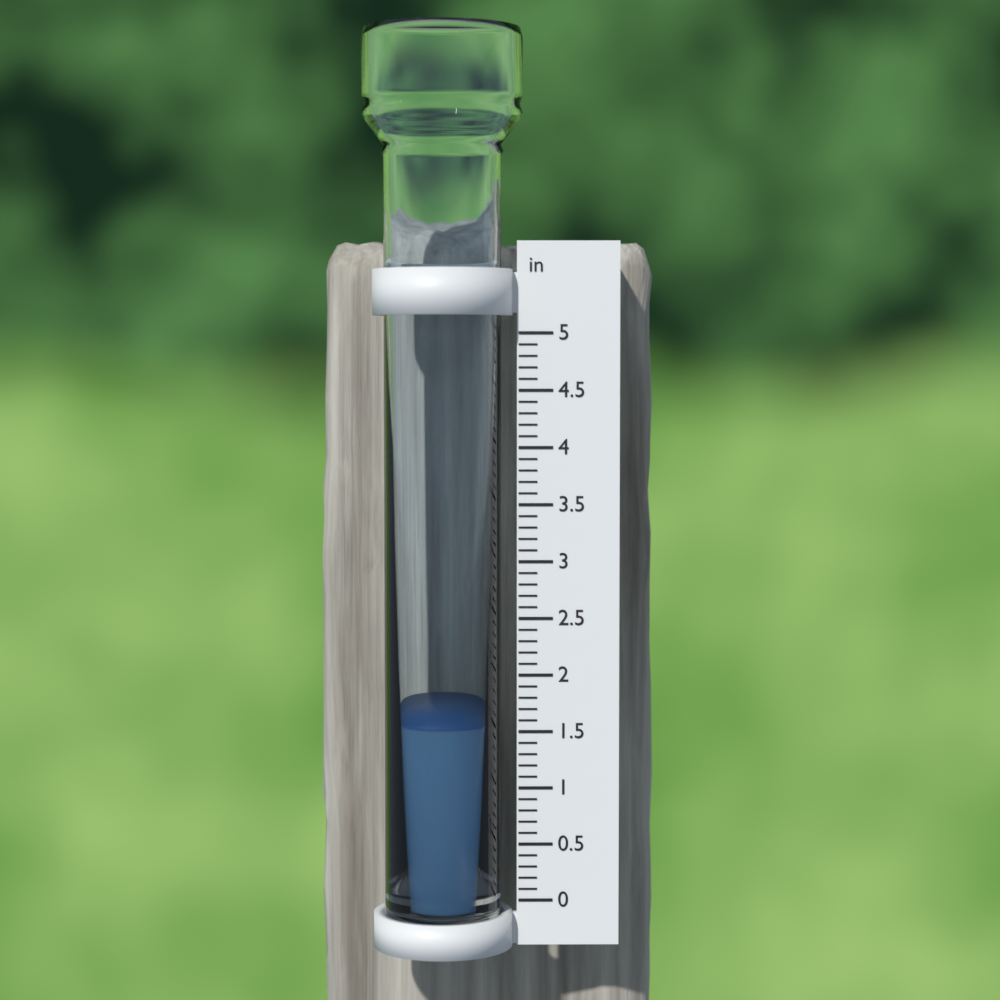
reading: 1.6 in
